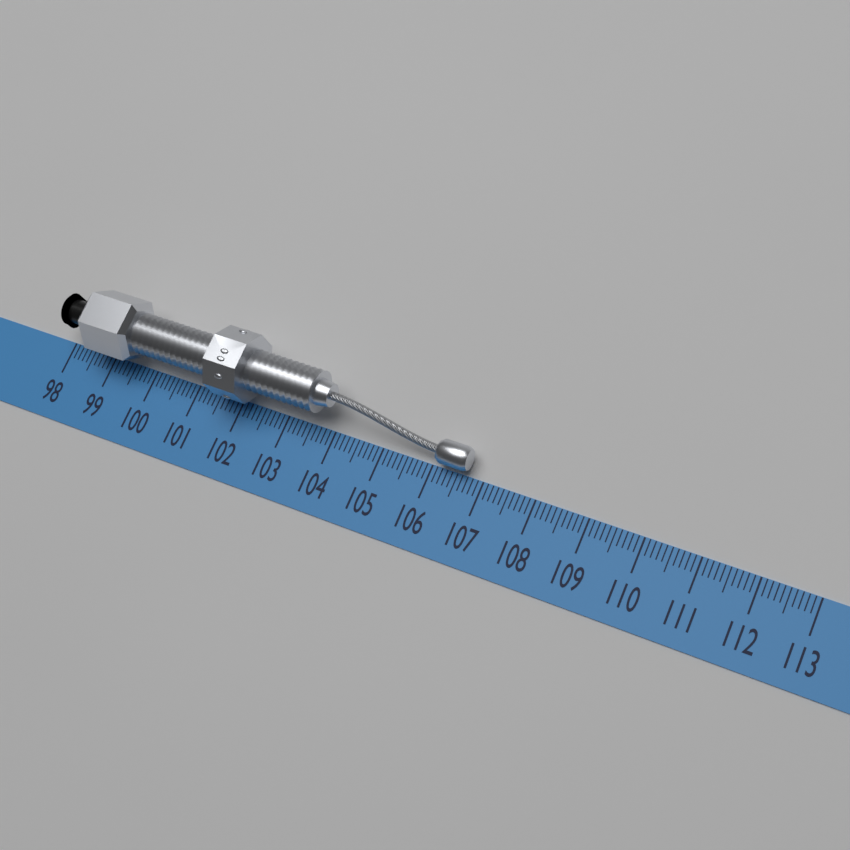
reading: 106.7 (no unit)
